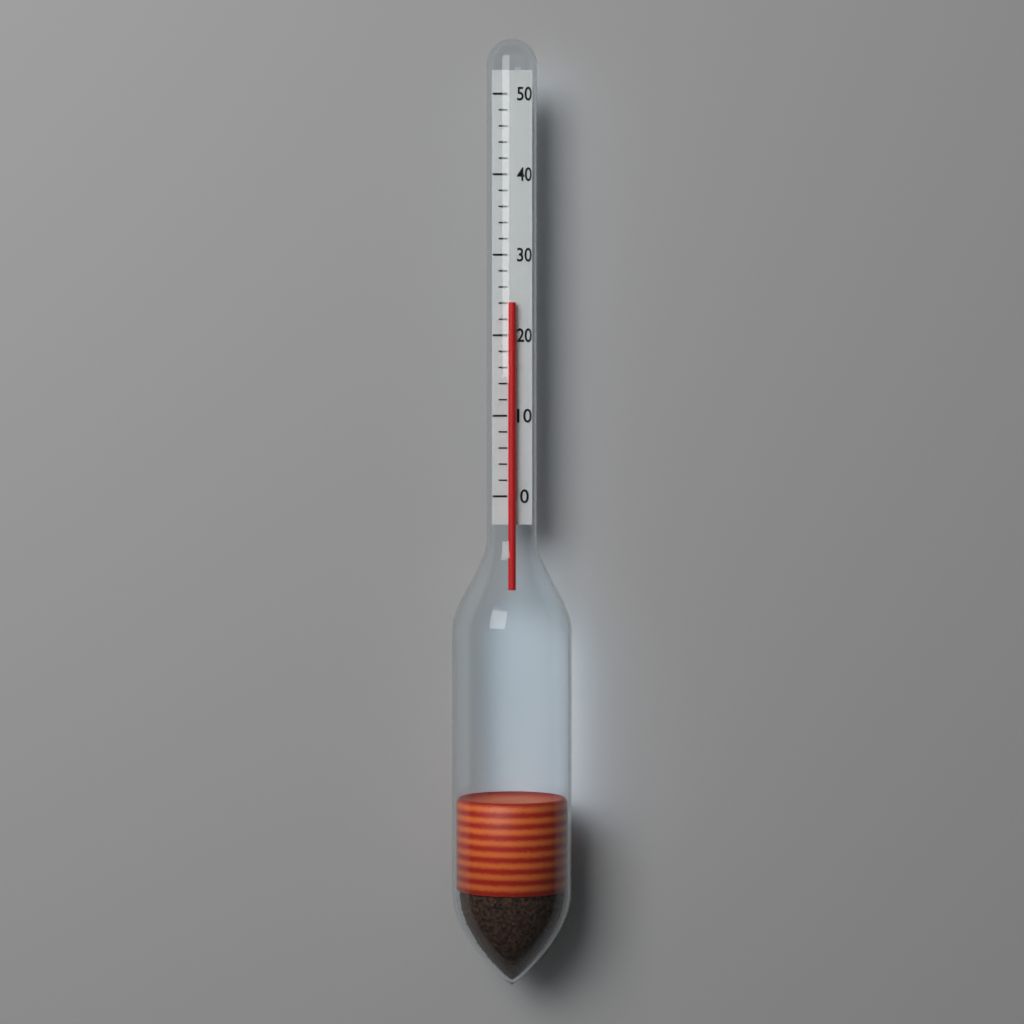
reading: 24 (no unit)
